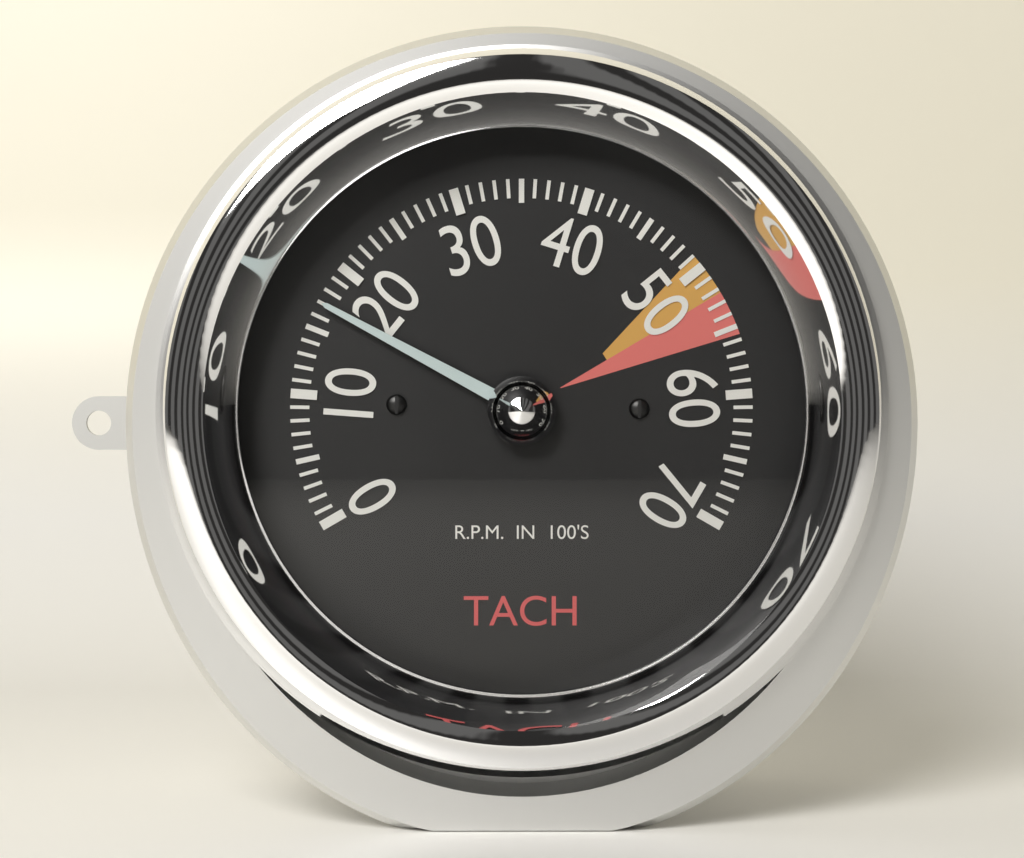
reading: 17 RPM x100
